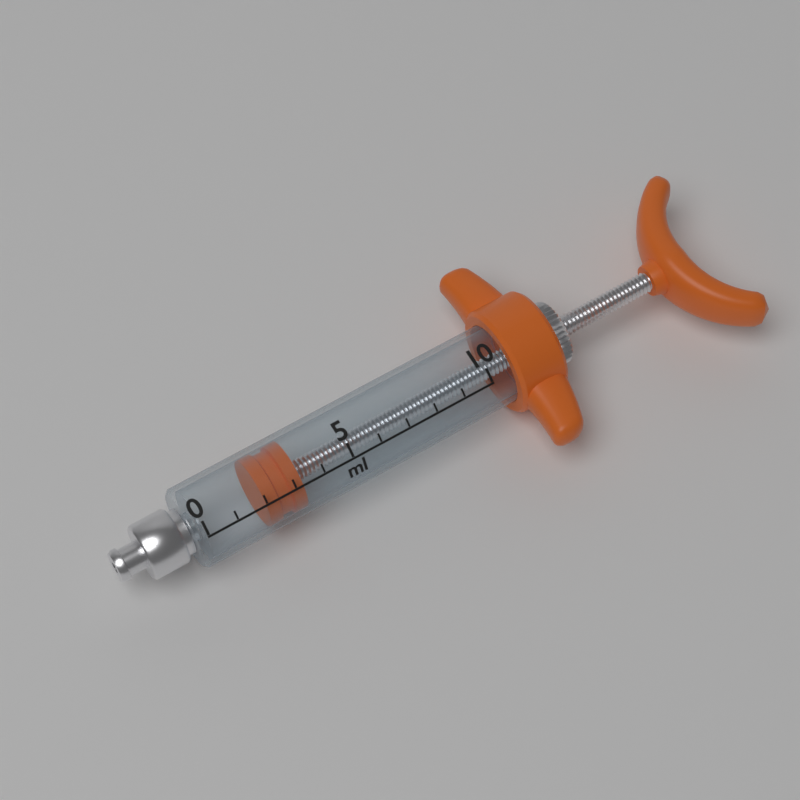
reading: 2 ml
